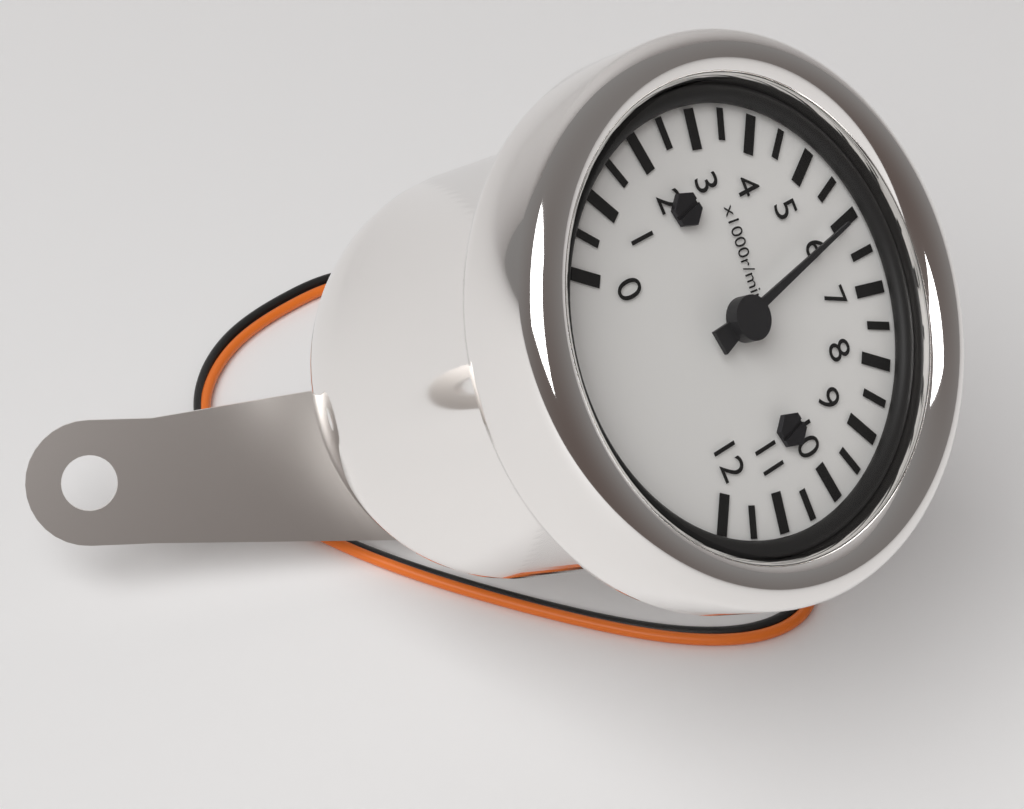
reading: 6000 r/min
